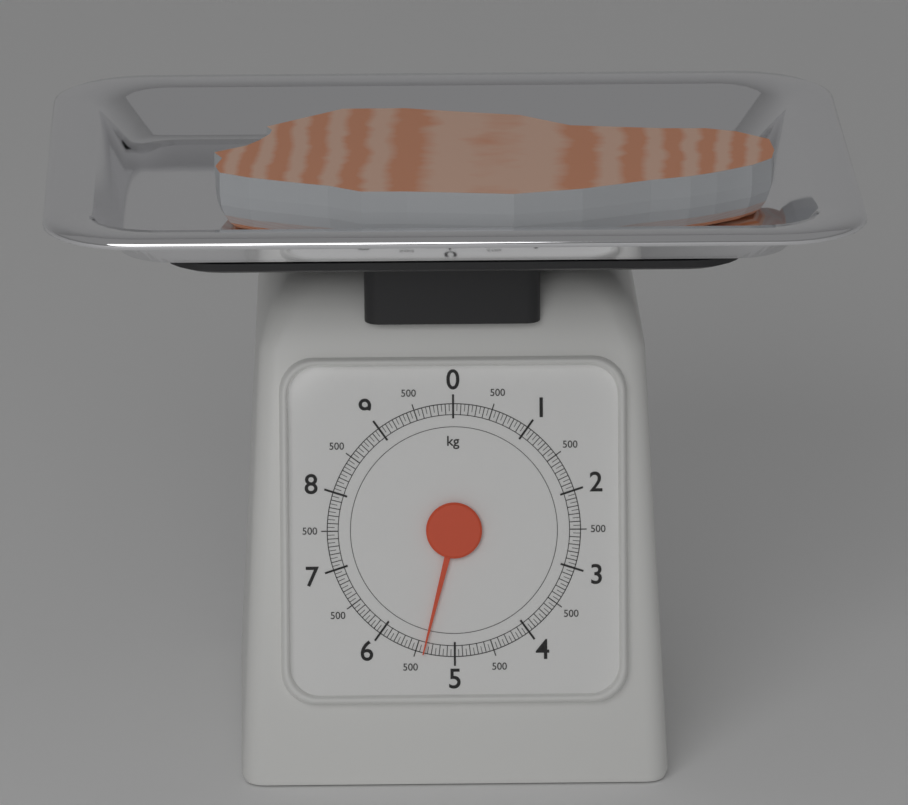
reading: 5.40 kg
